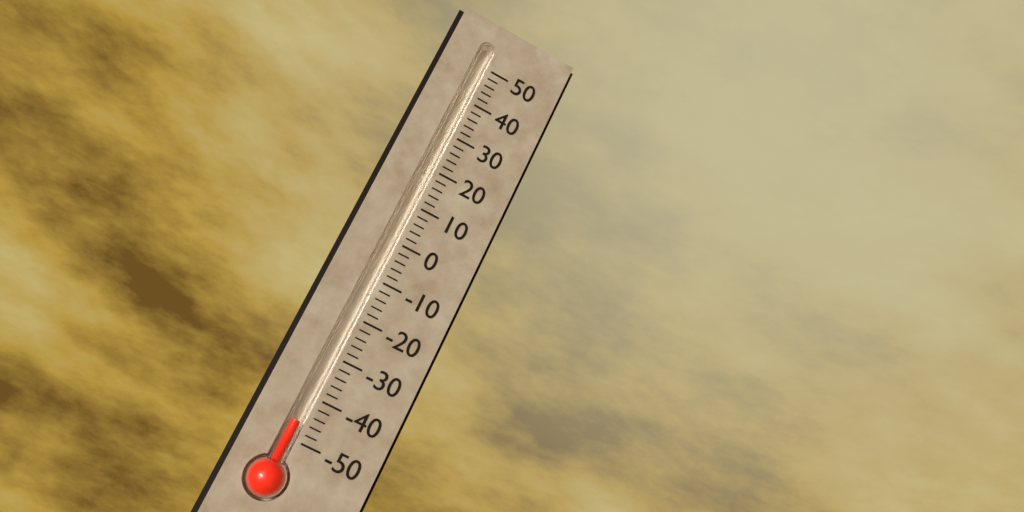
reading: -46 (no unit)
